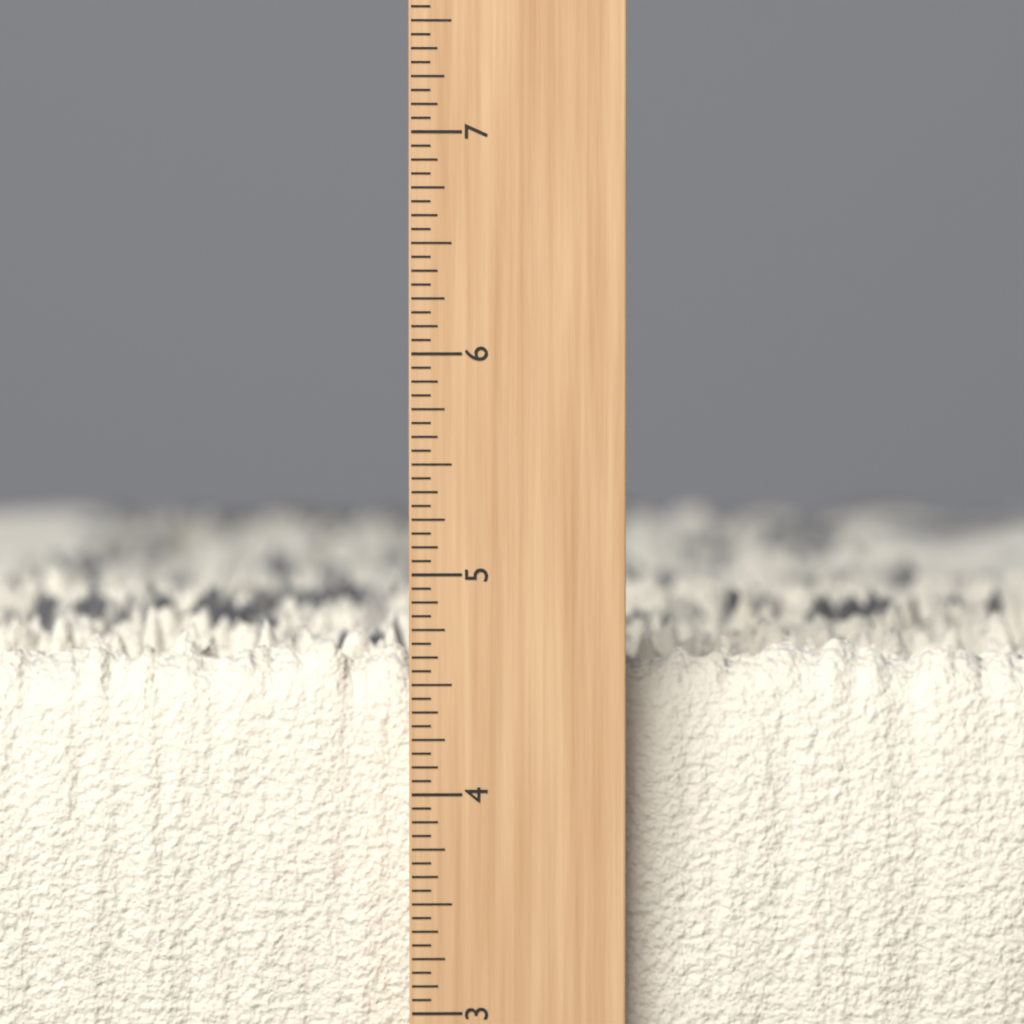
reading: 4.7500 inch
